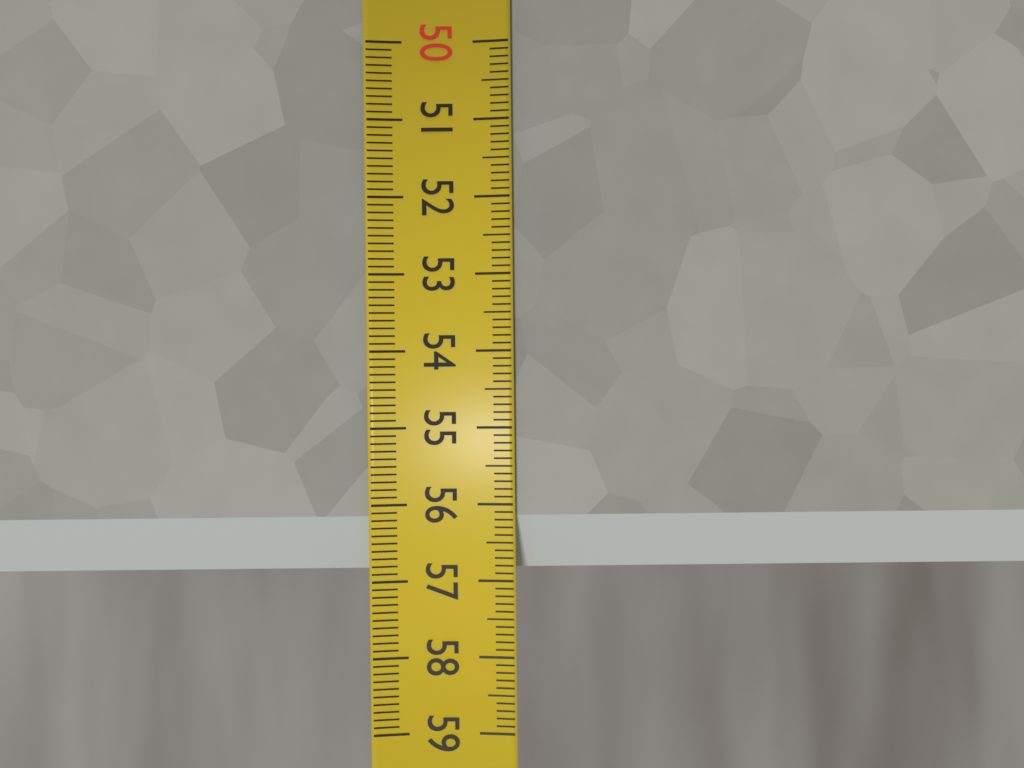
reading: 56.9 (no unit)
